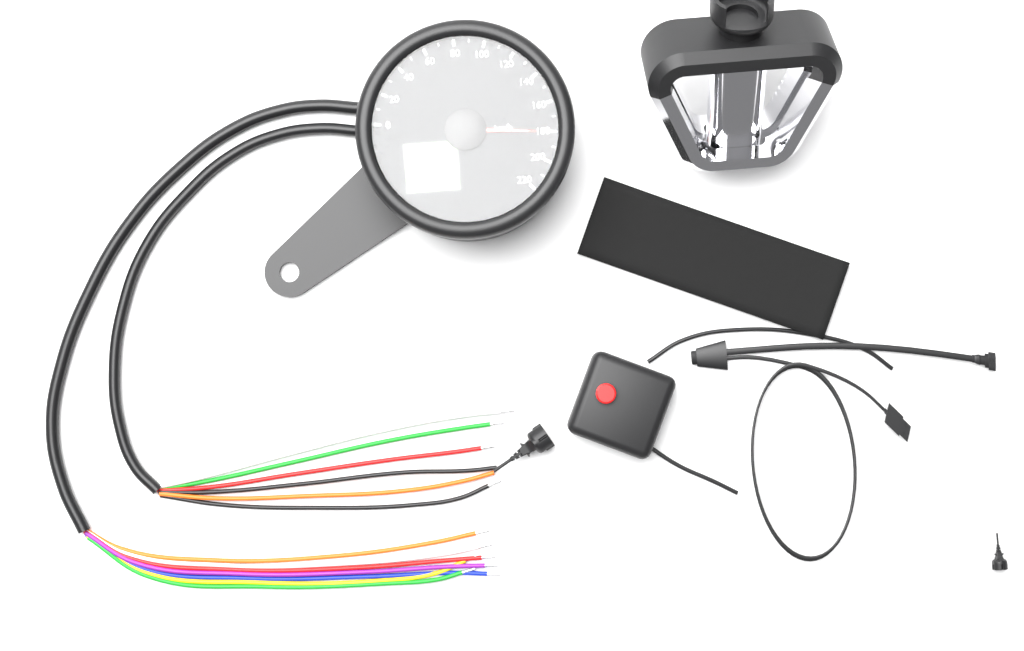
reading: 180 km/h
